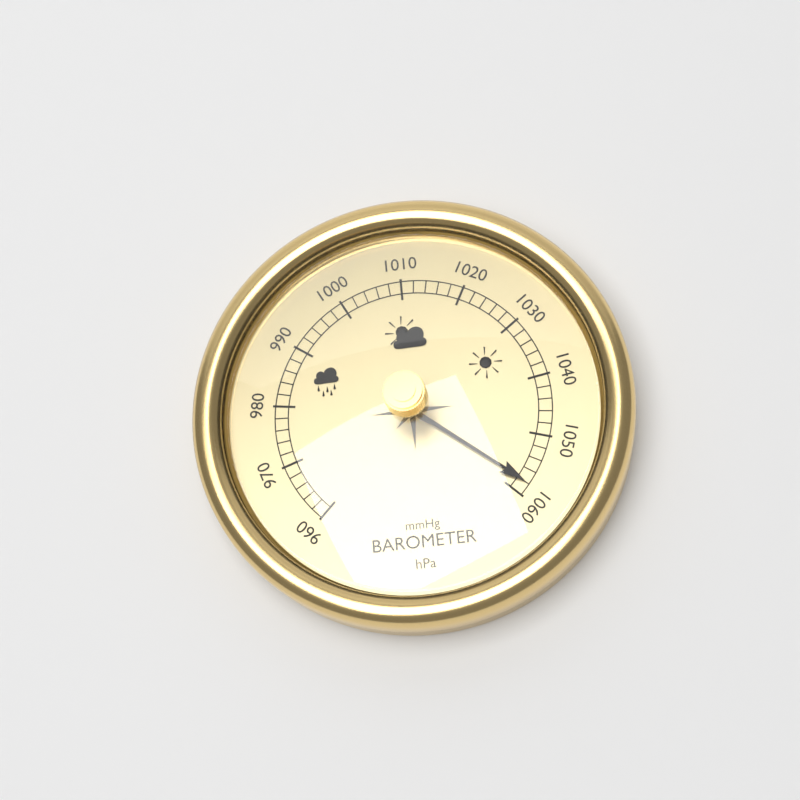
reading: 1058 hPa
